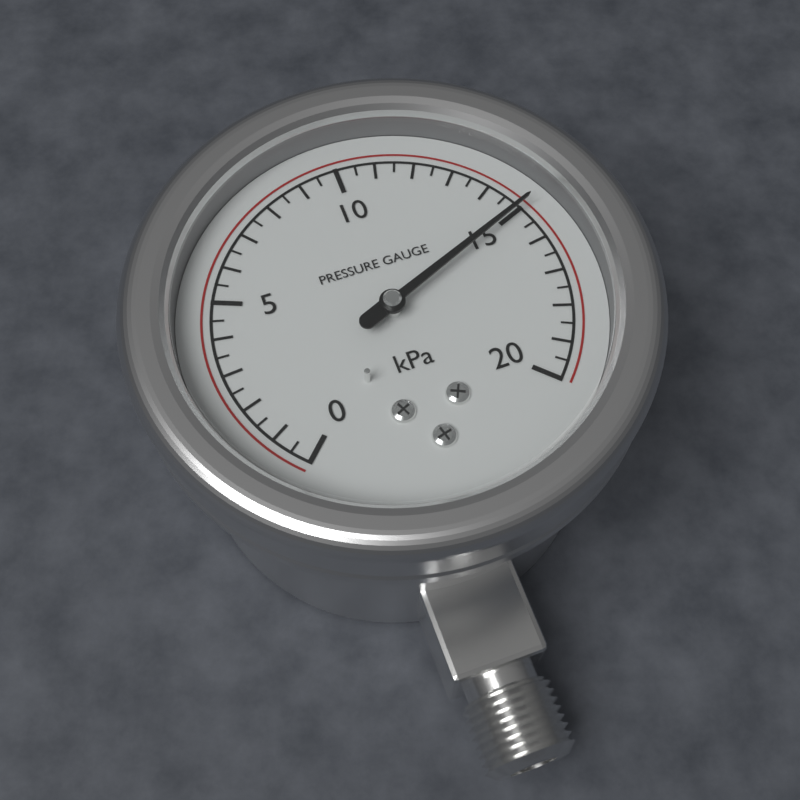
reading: 15.0 kPa
